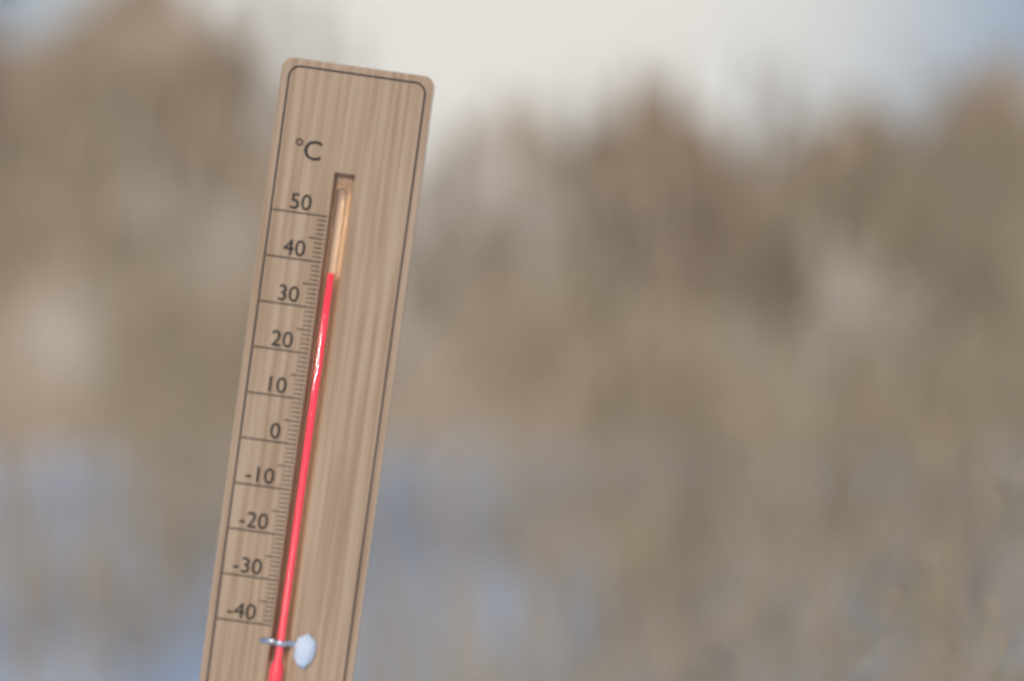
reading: 38 °C
